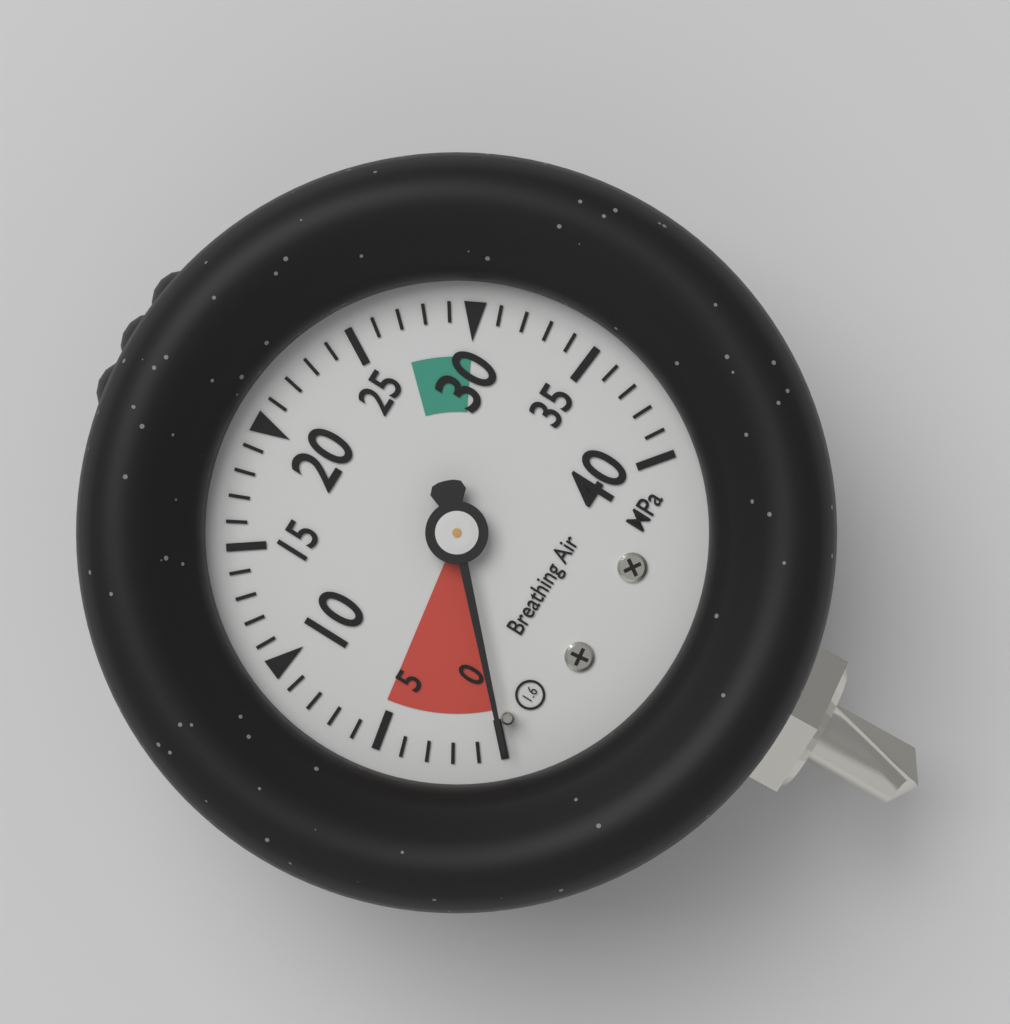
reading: 0 MPa
